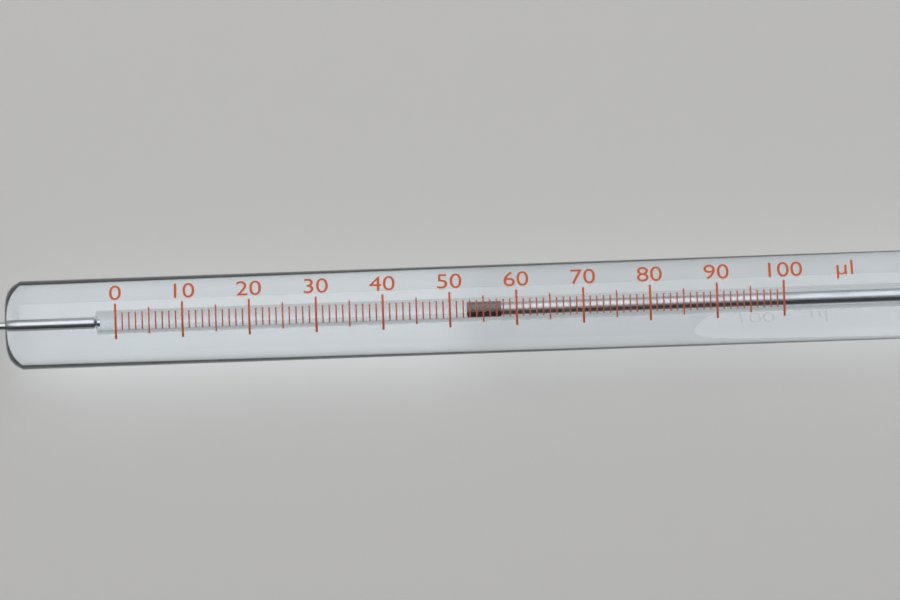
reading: 53 µl
